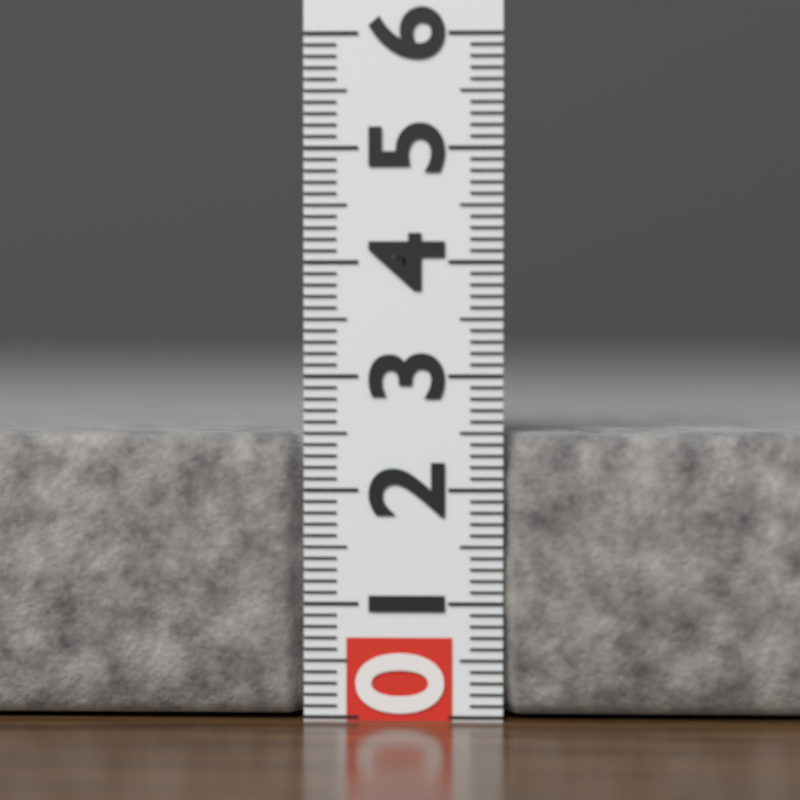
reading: 2.5 (no unit)
